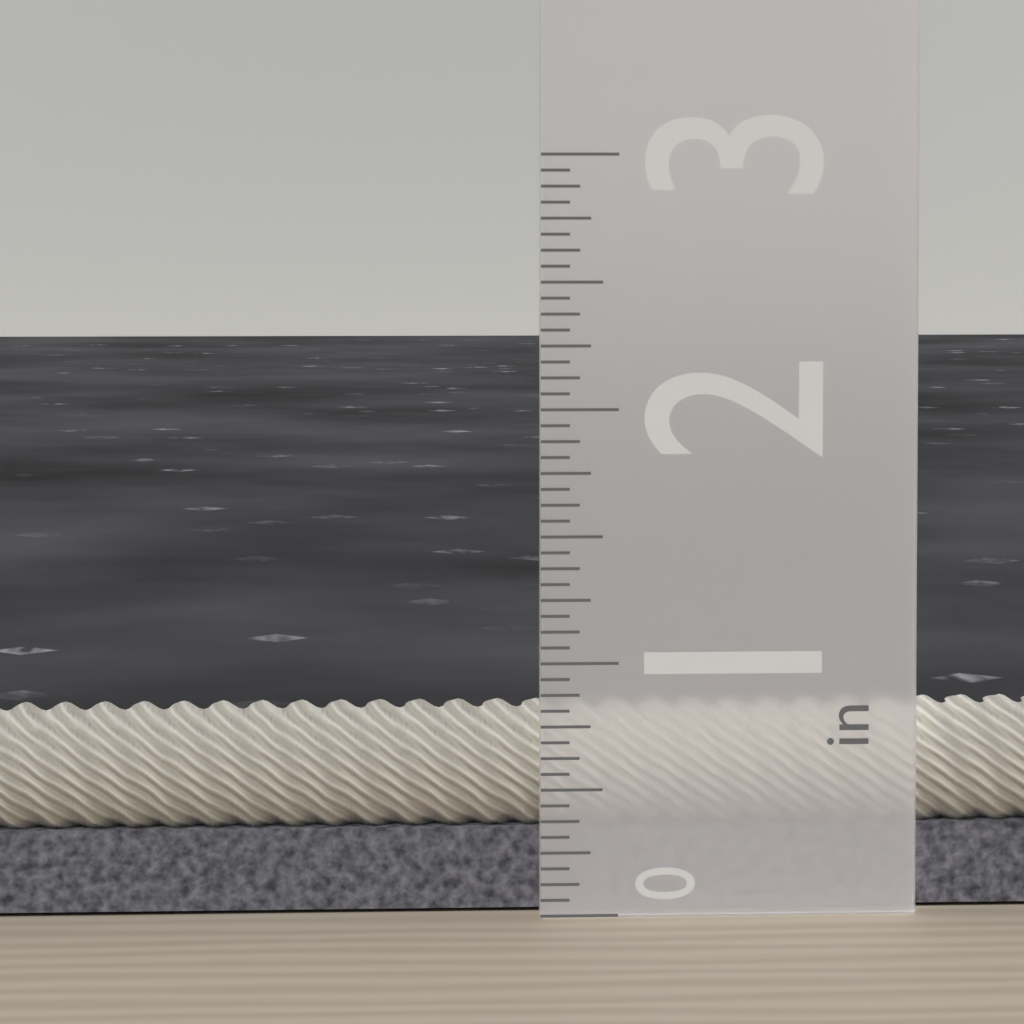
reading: 0.8125 in
